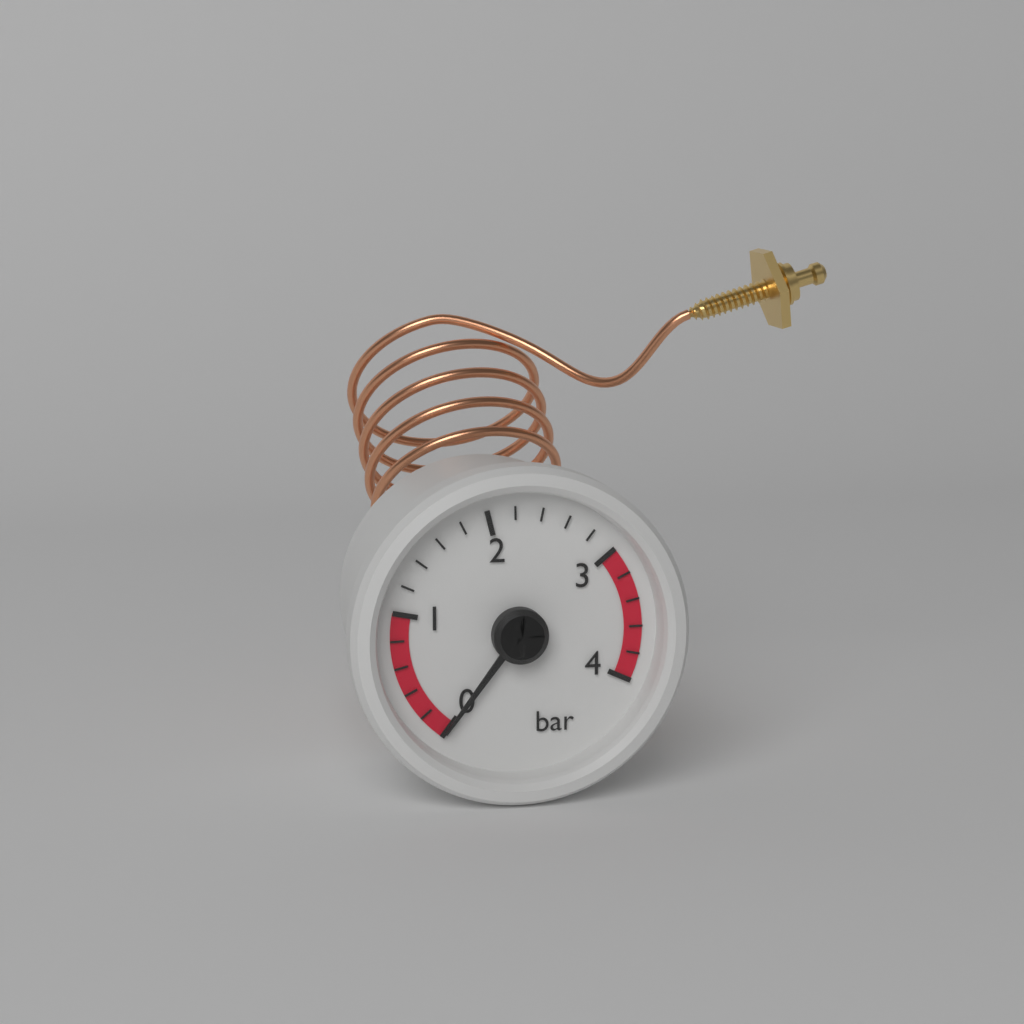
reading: 0.0 bar
